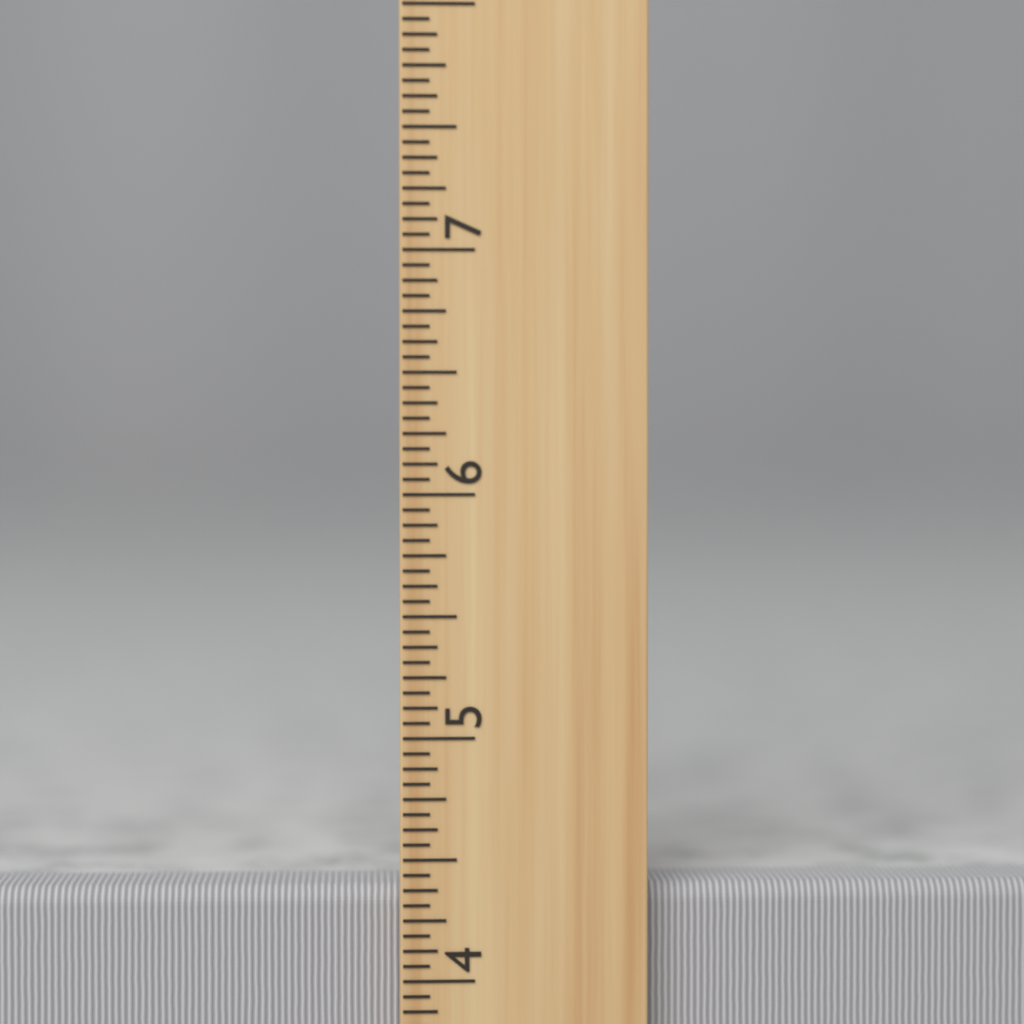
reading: 4.3750 inch
